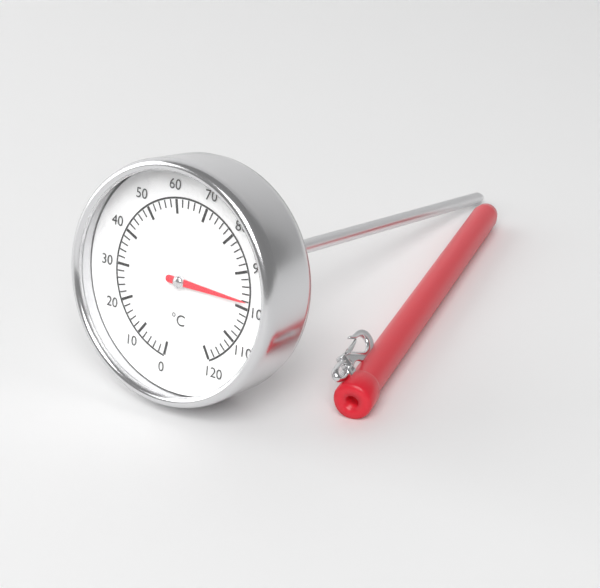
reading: 98 °C
